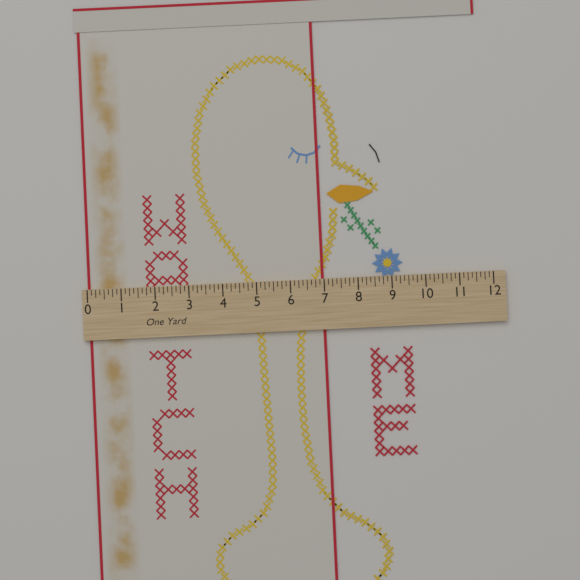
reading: 7.000 in
